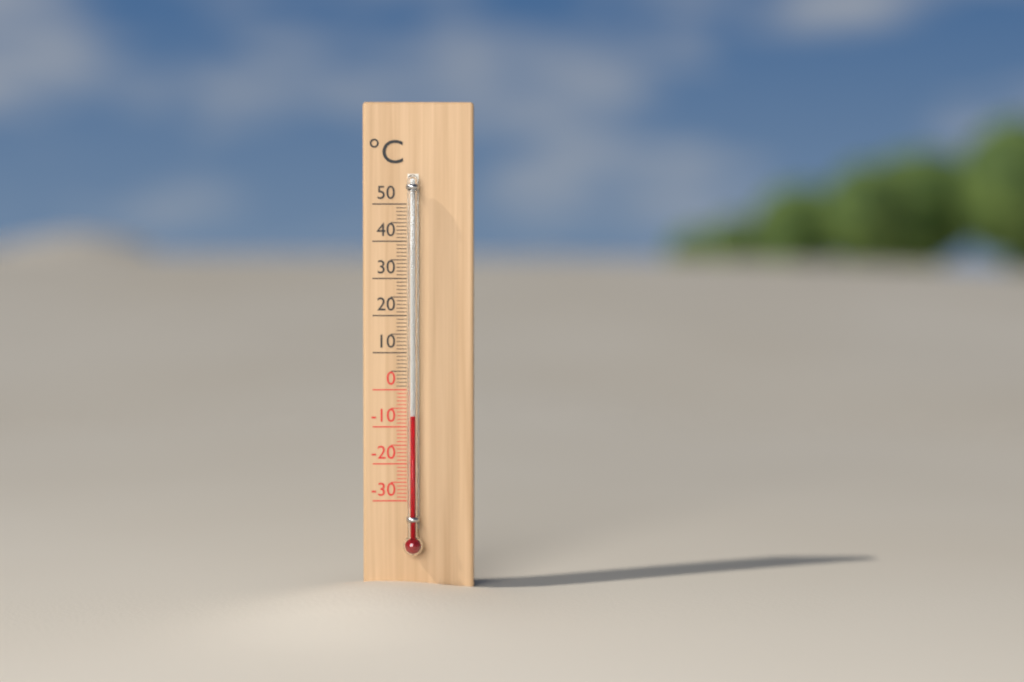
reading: -7 °C
